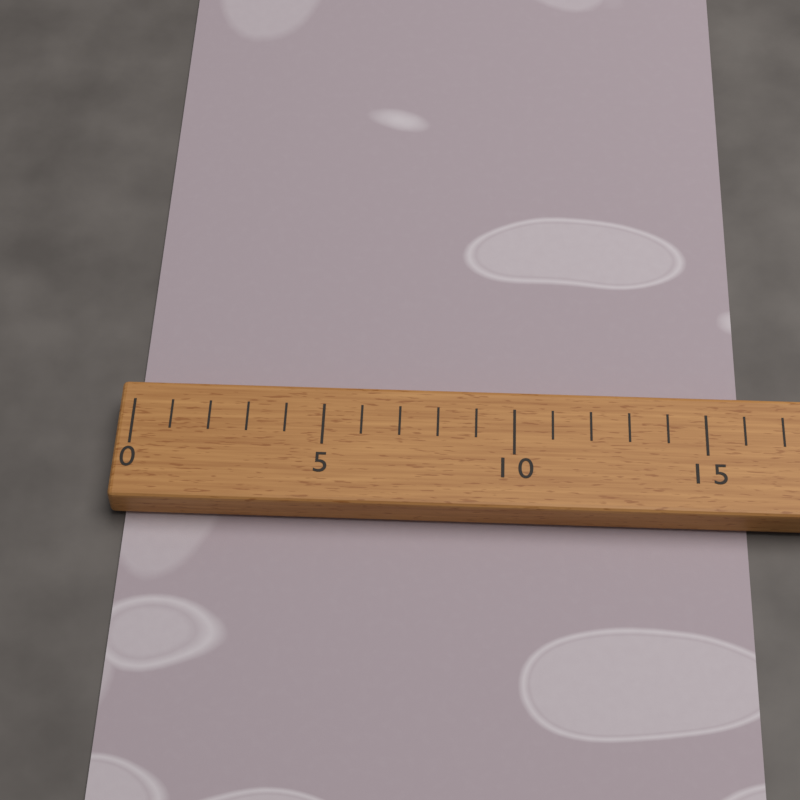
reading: 16 (no unit)
